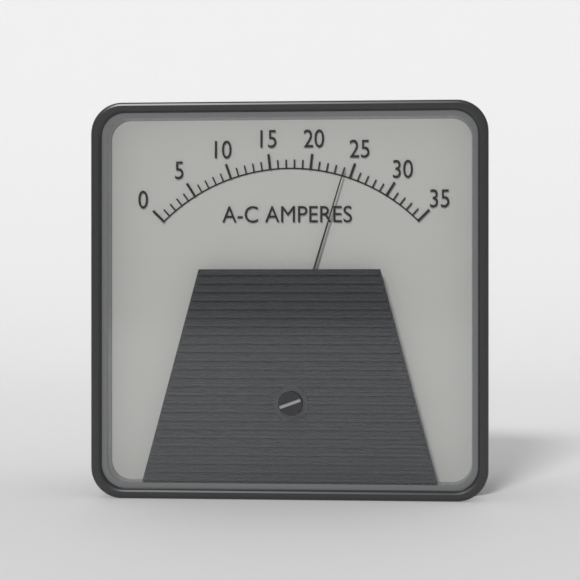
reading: 24 A
